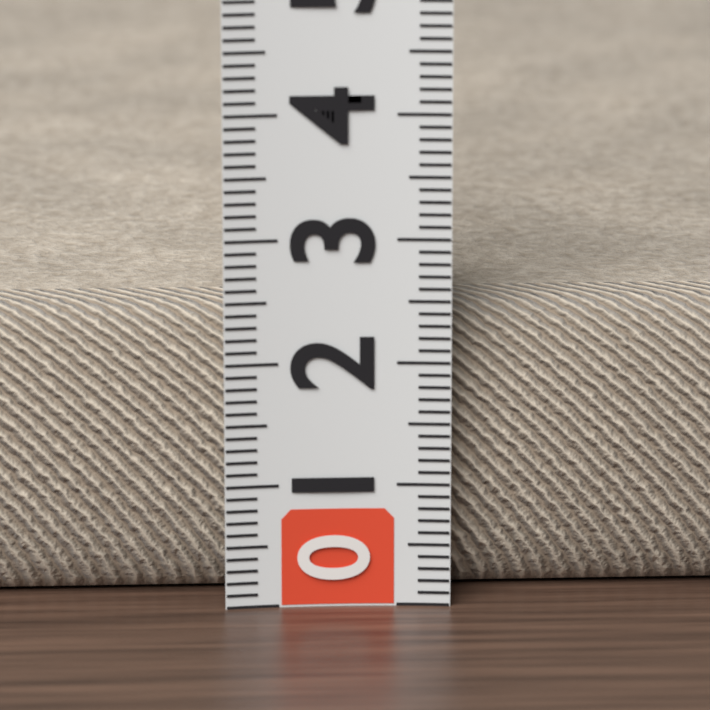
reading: 2.4 (no unit)
